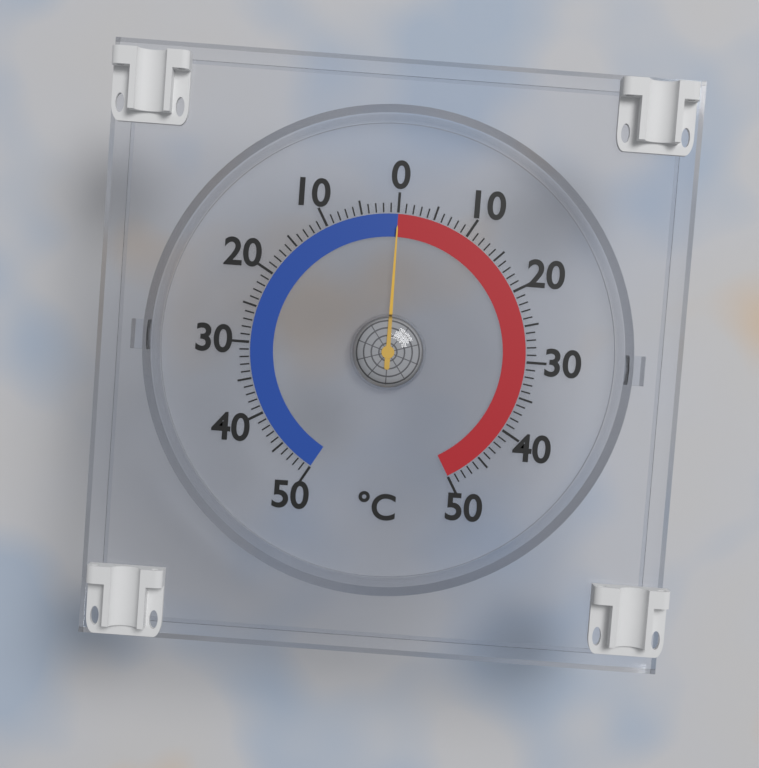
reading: 0 °C
